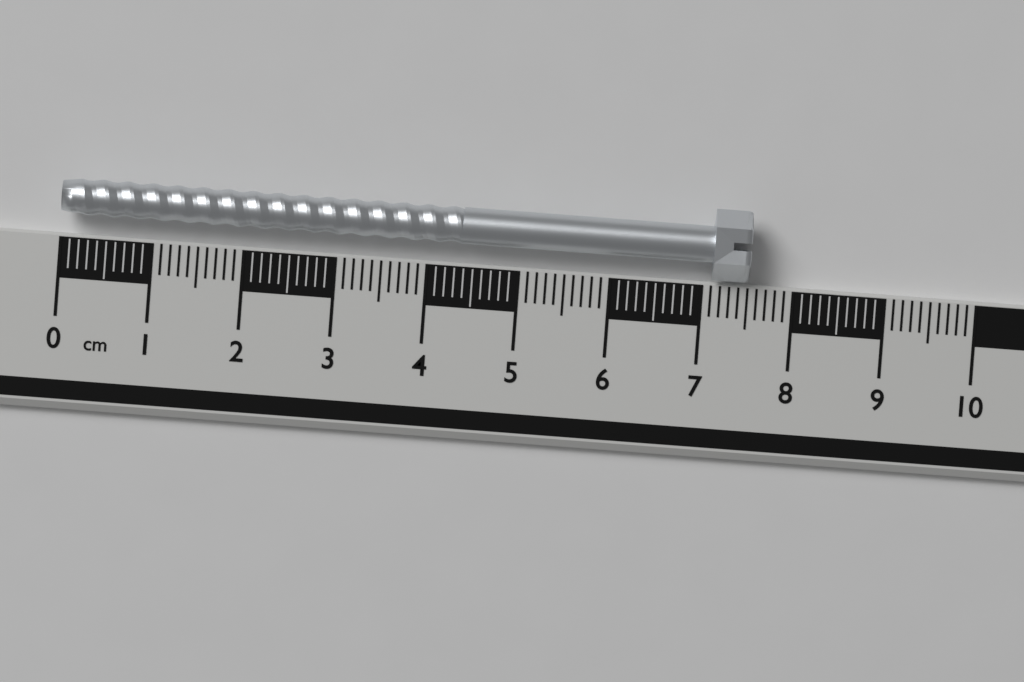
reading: 7.5 cm
